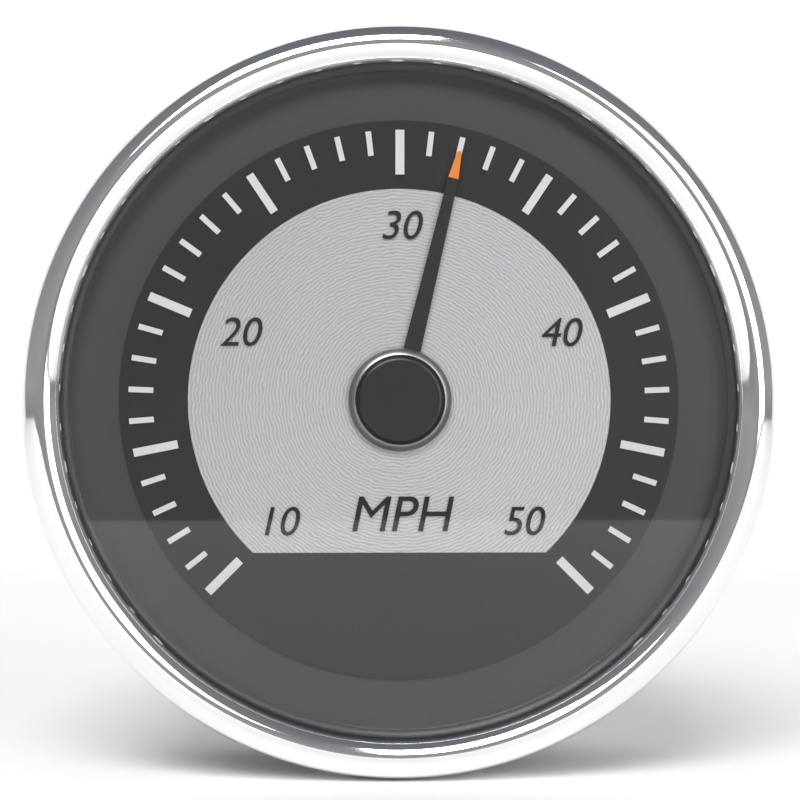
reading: 32 mph
